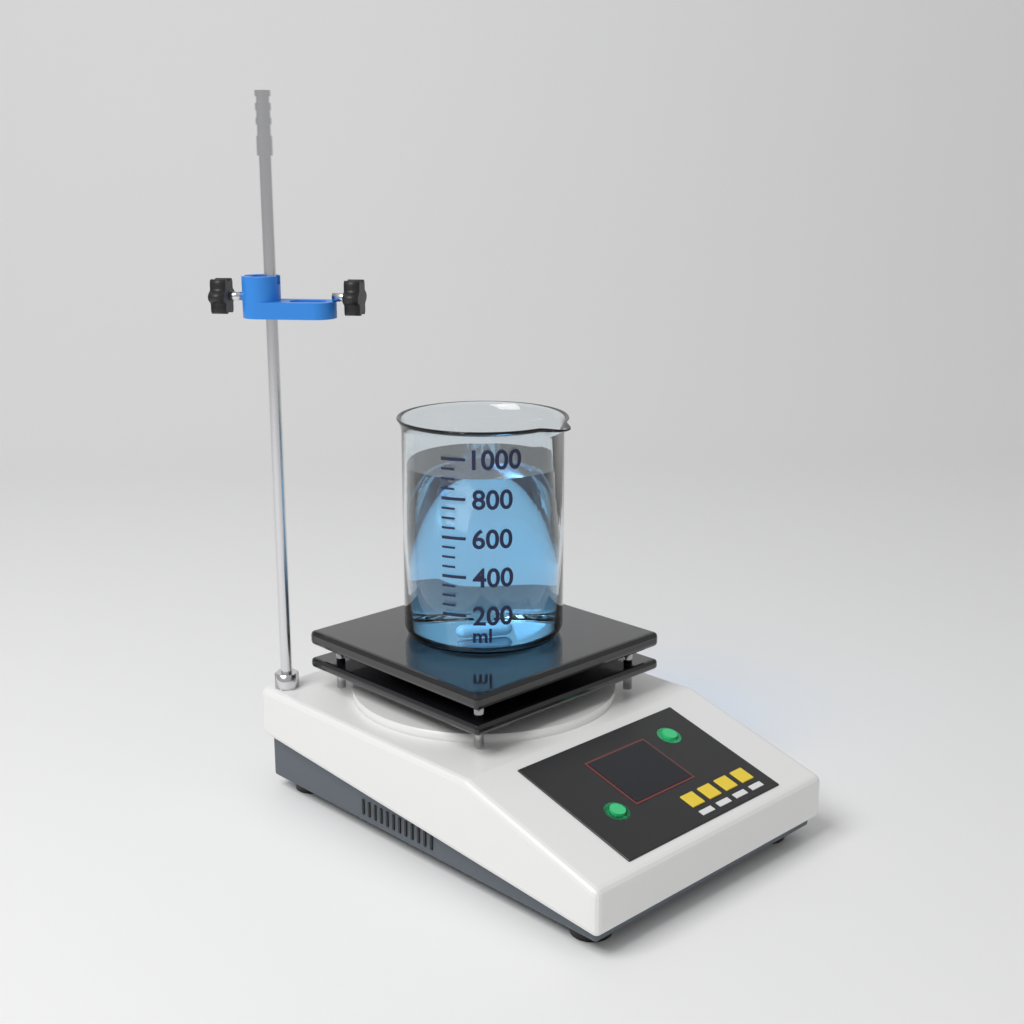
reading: 900 ml
